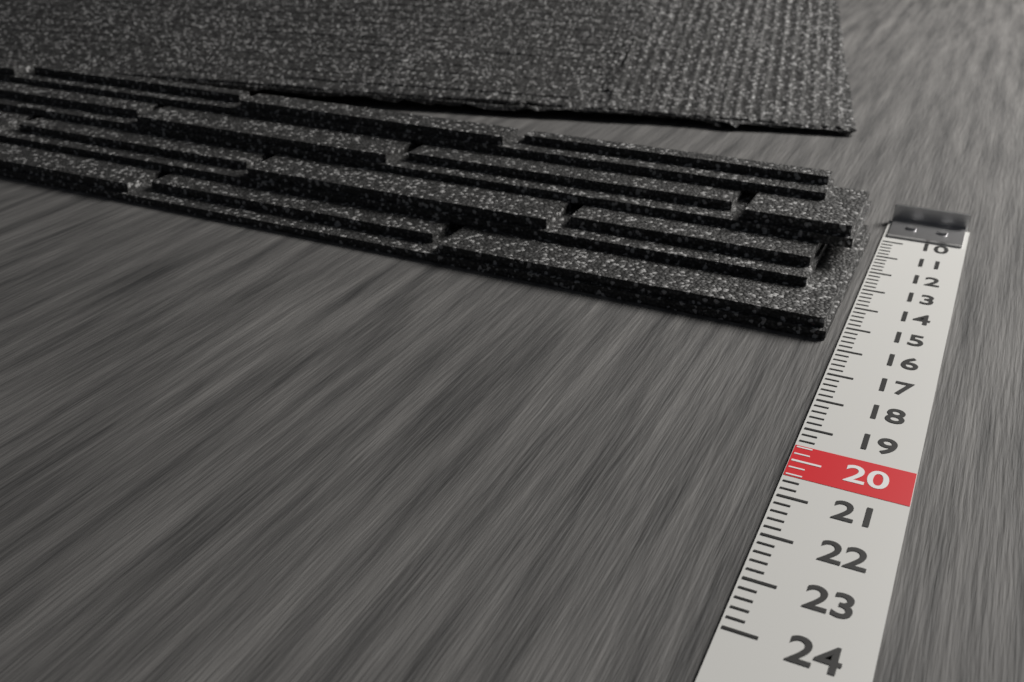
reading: 15.6 (no unit)
